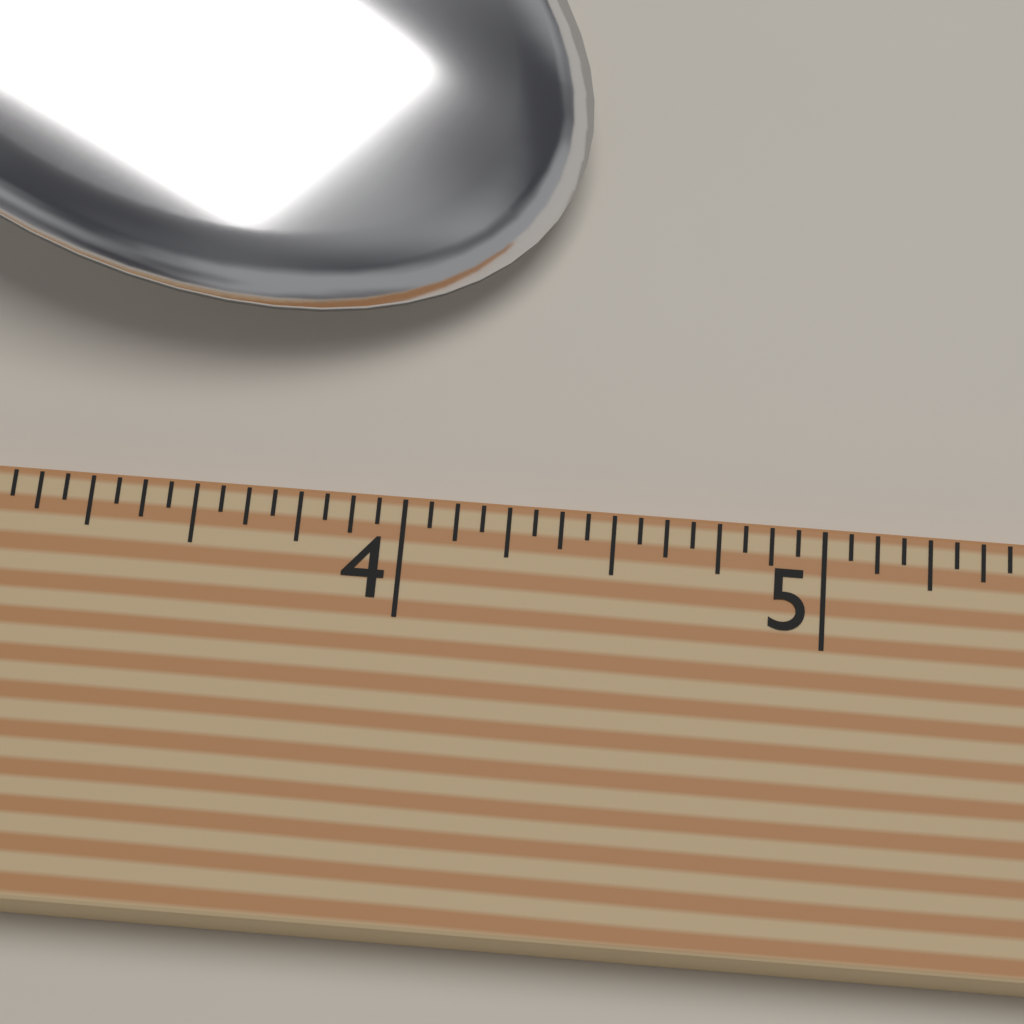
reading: 4.3750 (no unit)
